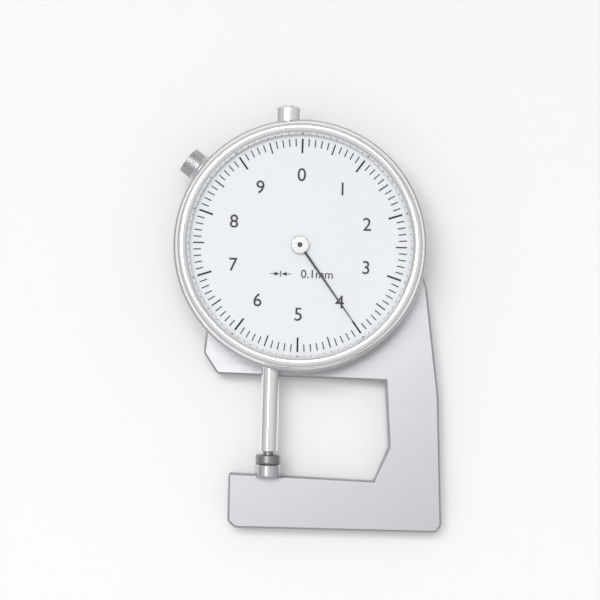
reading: 4.0 mm
